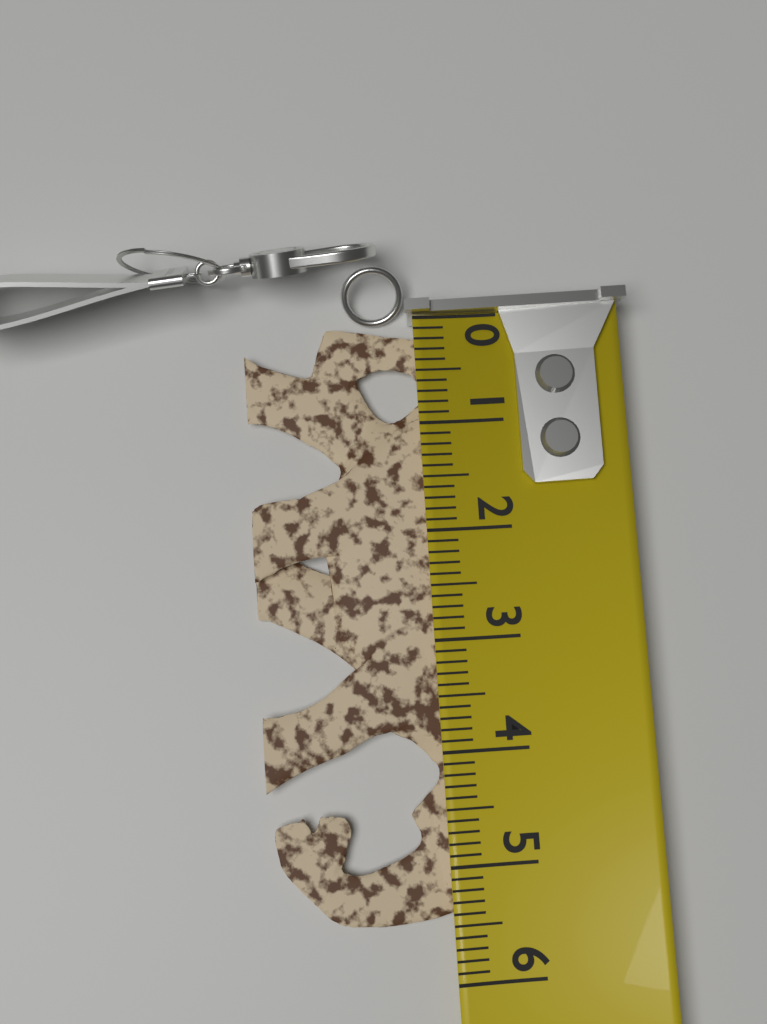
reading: 5.5 (no unit)
